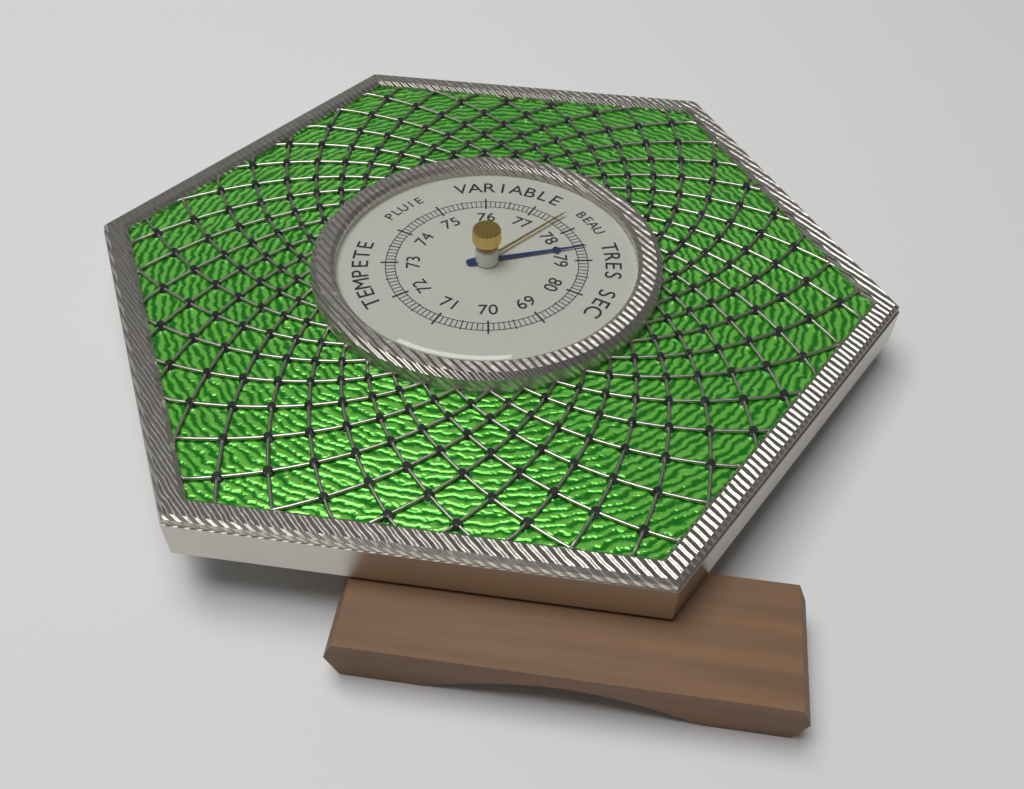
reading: 78.6 (no unit)
